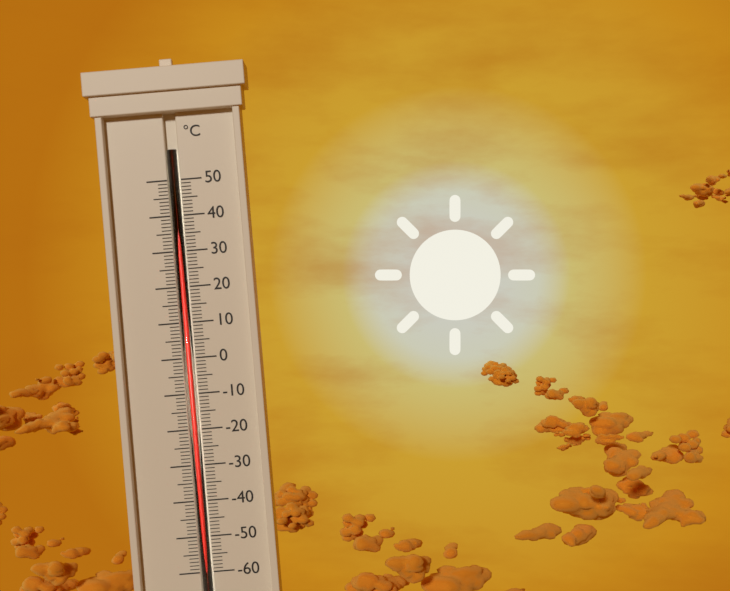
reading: 35 °C
